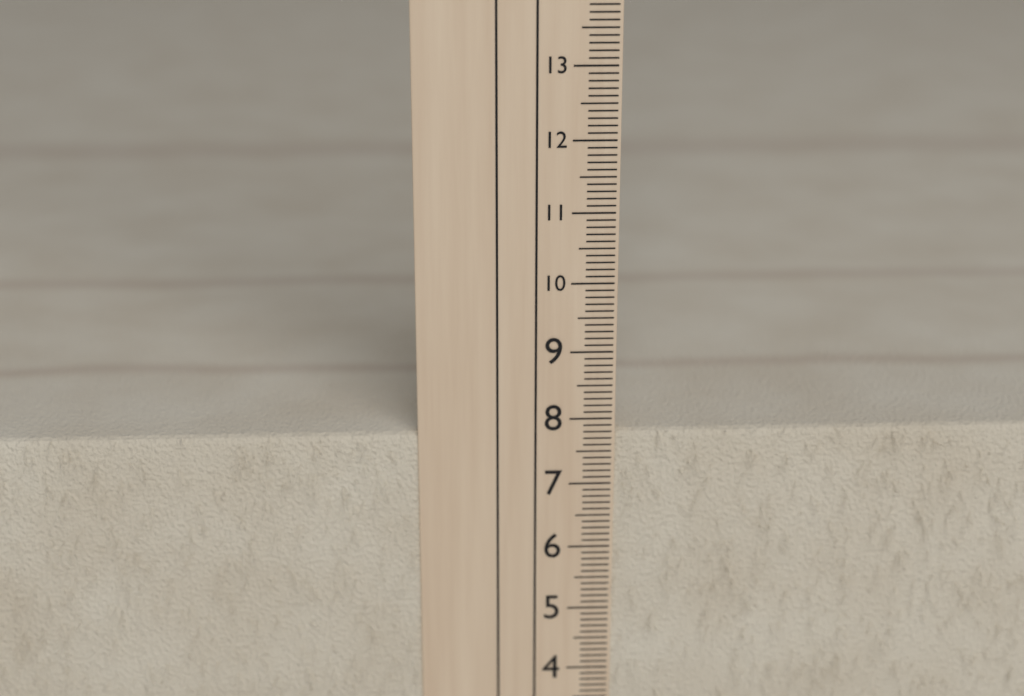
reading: 7.8 cm
